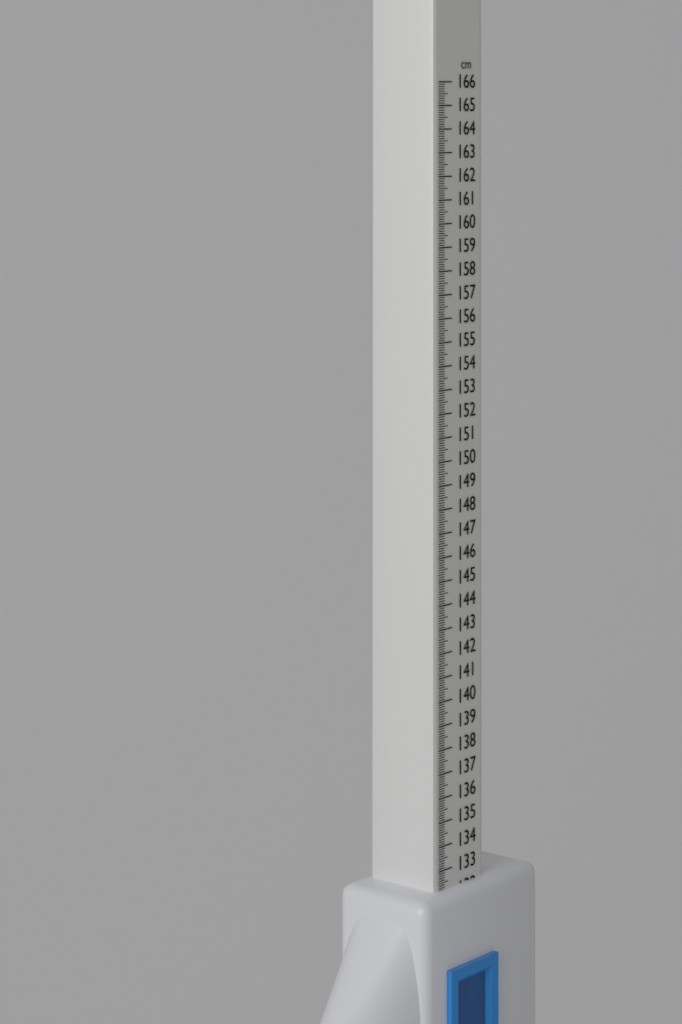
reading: 132.2 cm
